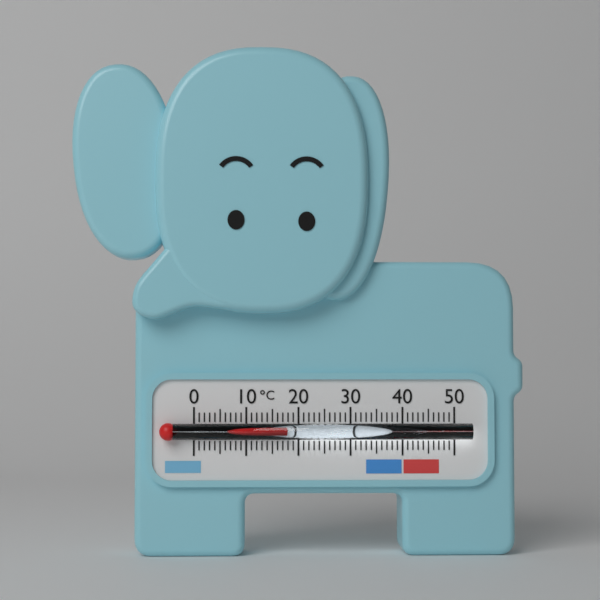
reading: 18 °C
